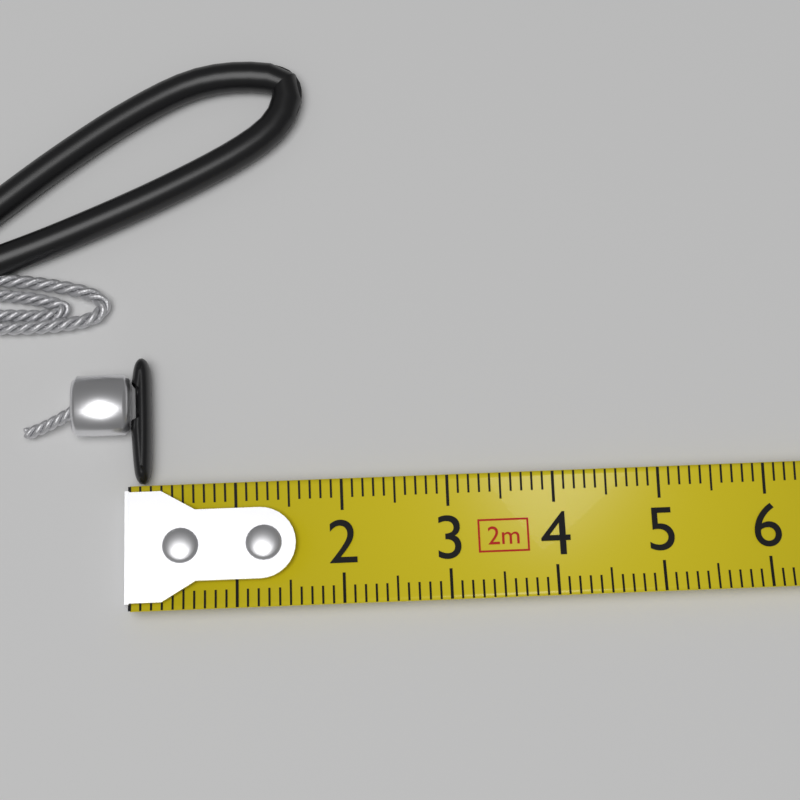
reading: 0.2 cm
